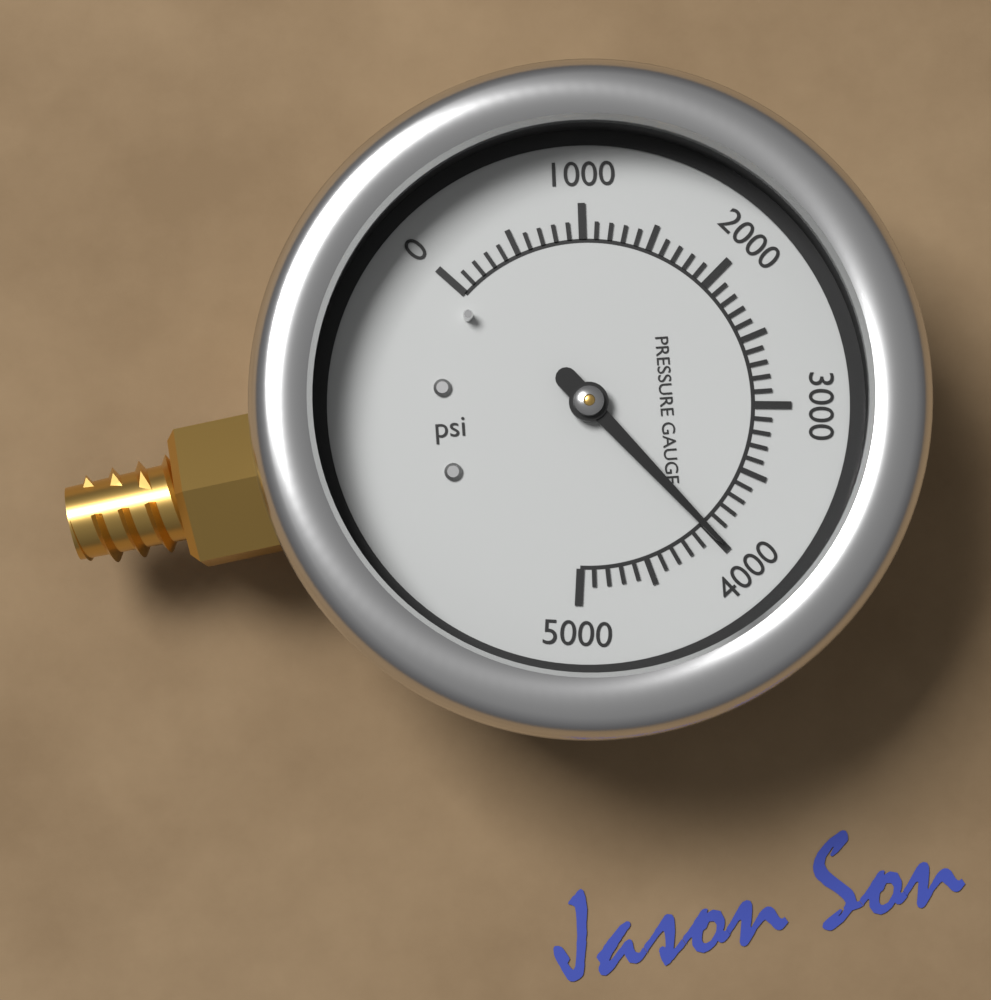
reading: 4000 psi
